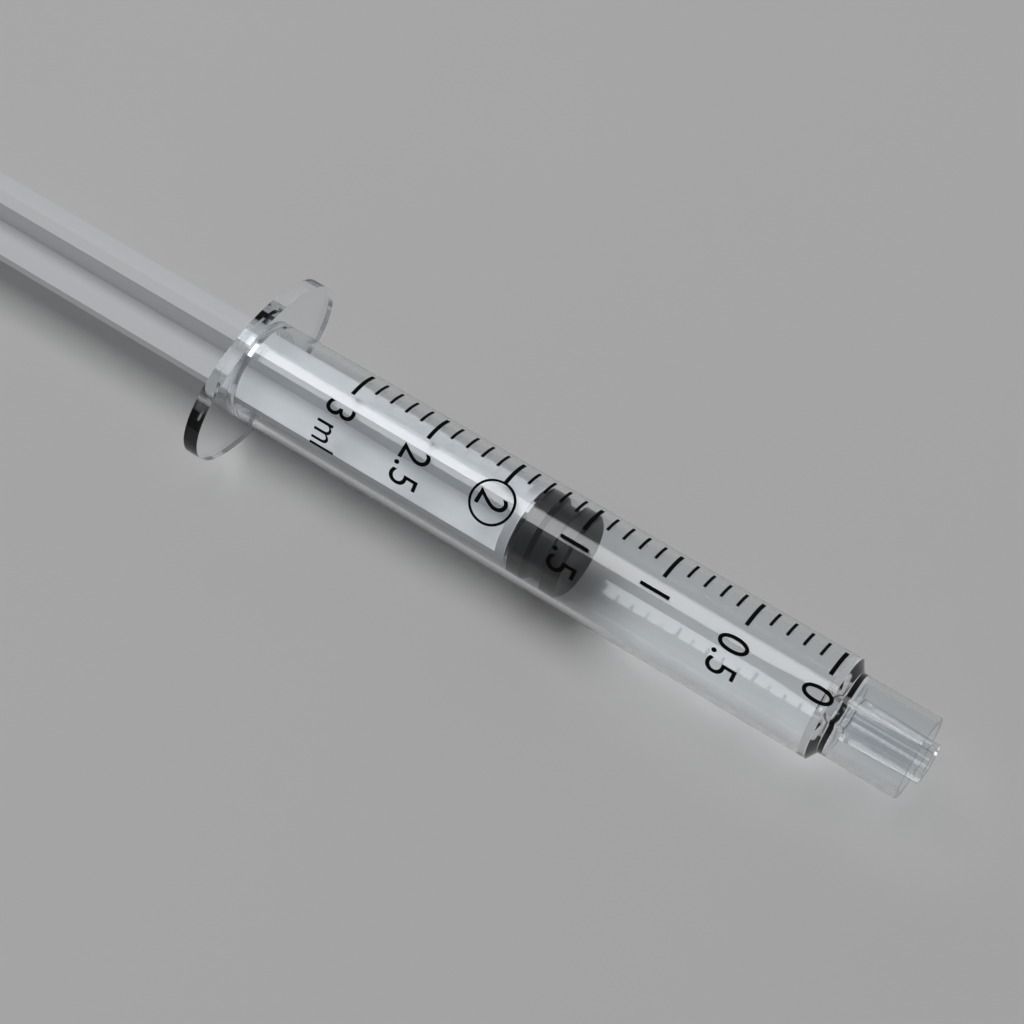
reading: 1.5 ml
